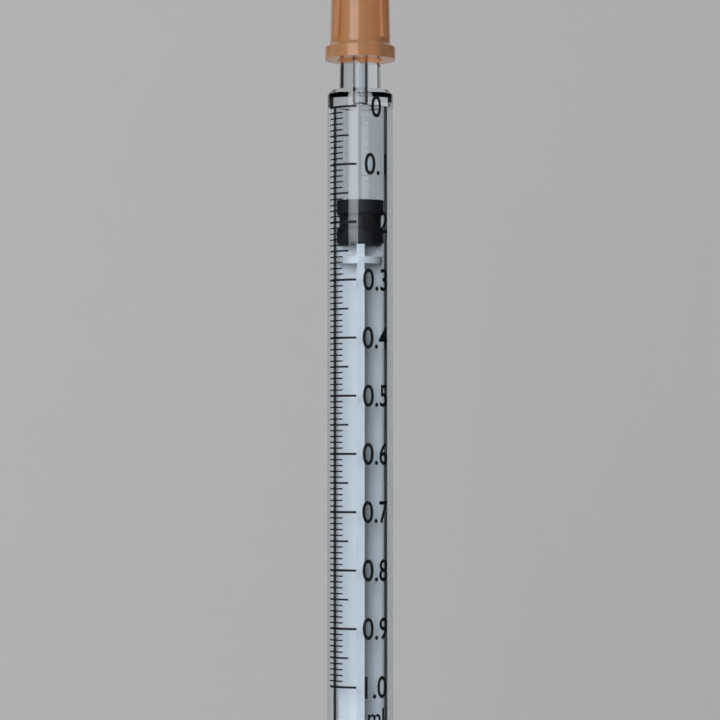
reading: 0.16 ml
